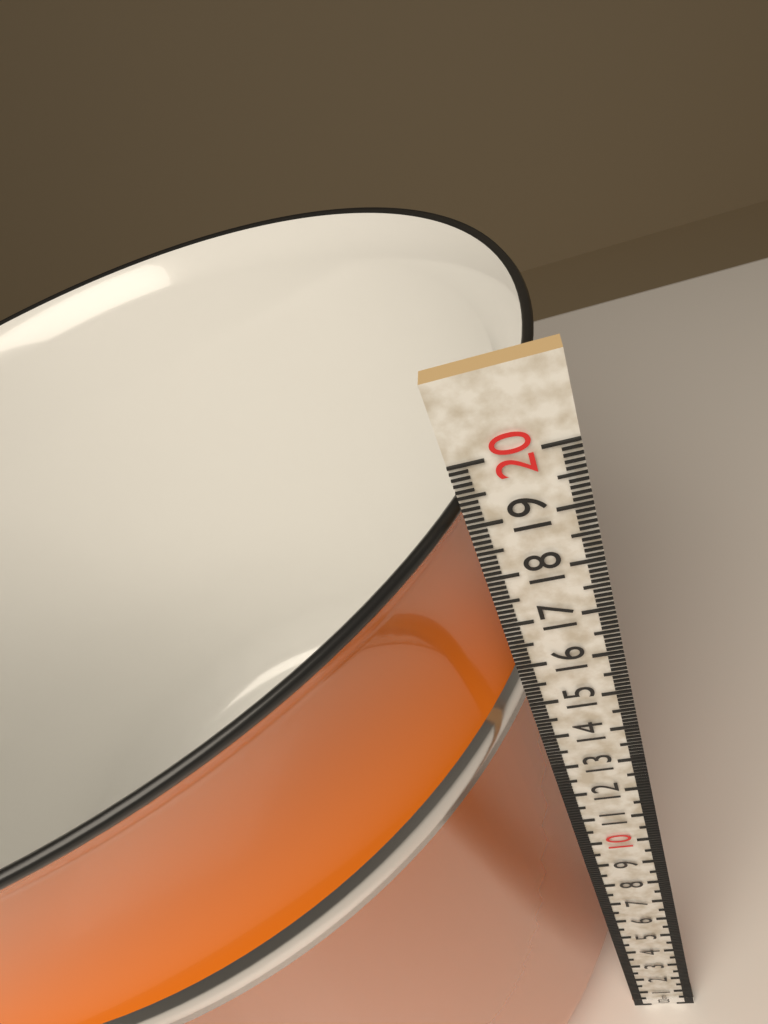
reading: 19.2 cm
